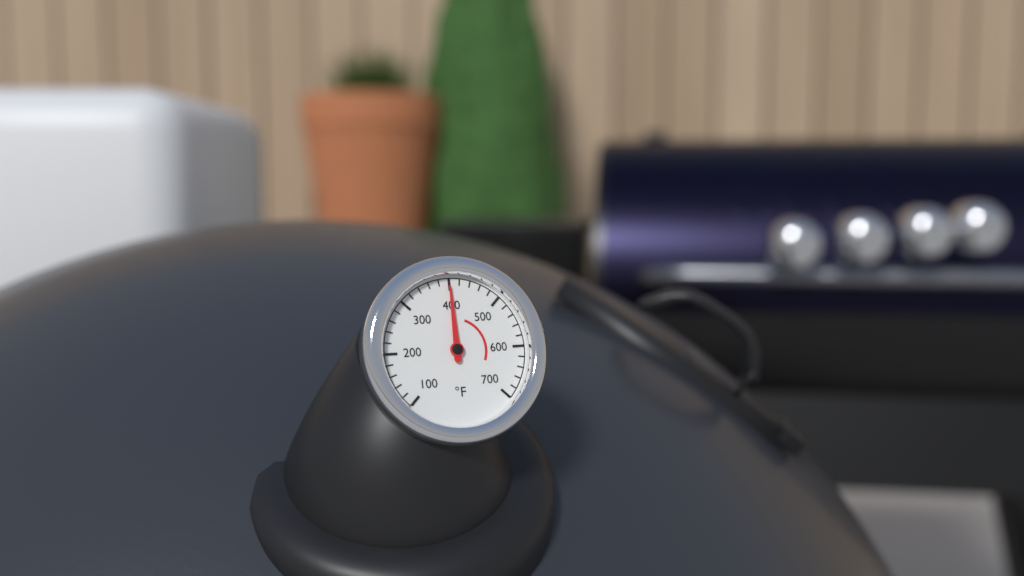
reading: 400 °F
